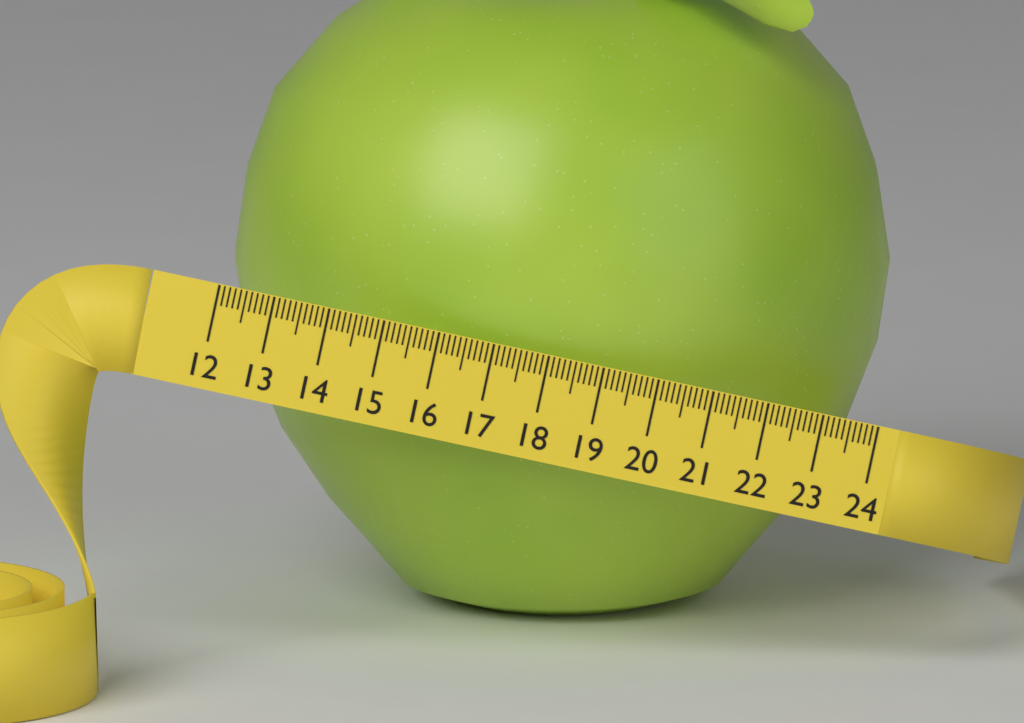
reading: 23.8 (no unit)
